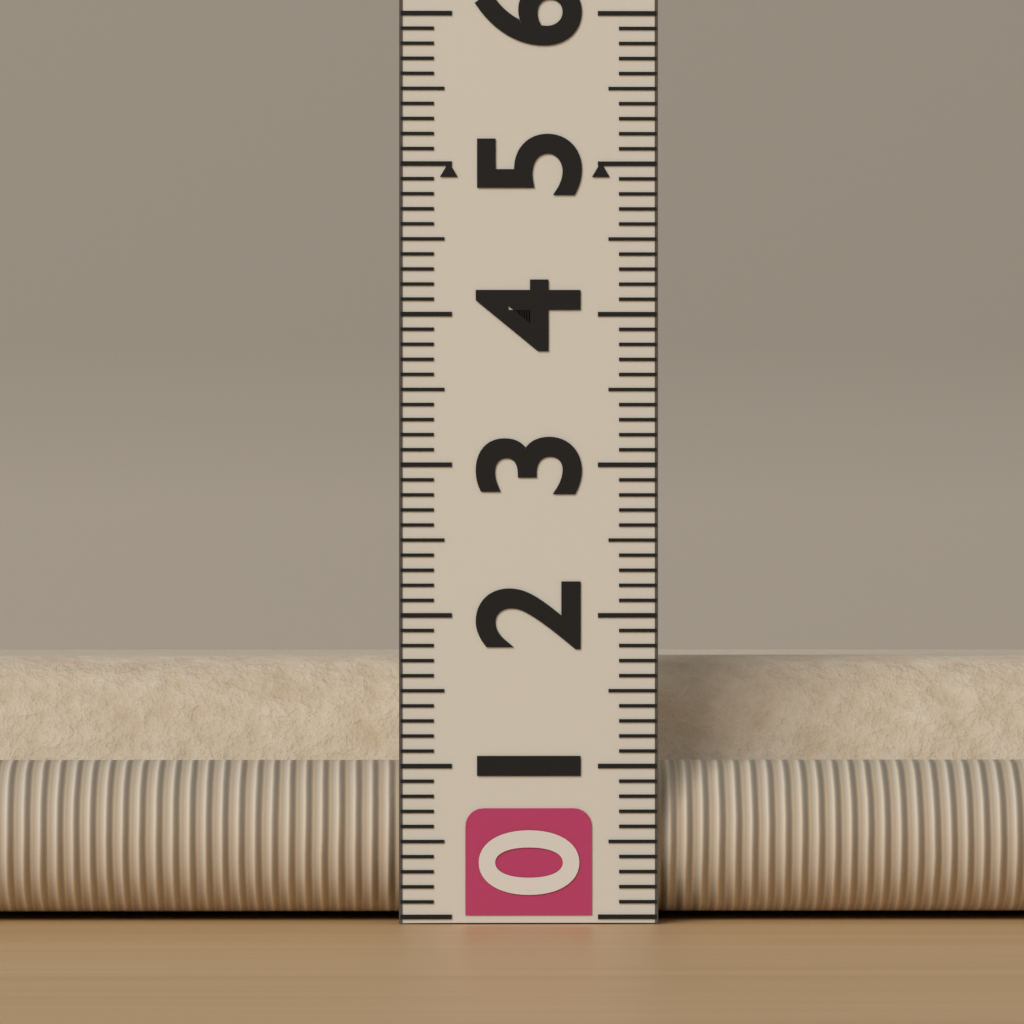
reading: 1.7 (no unit)
